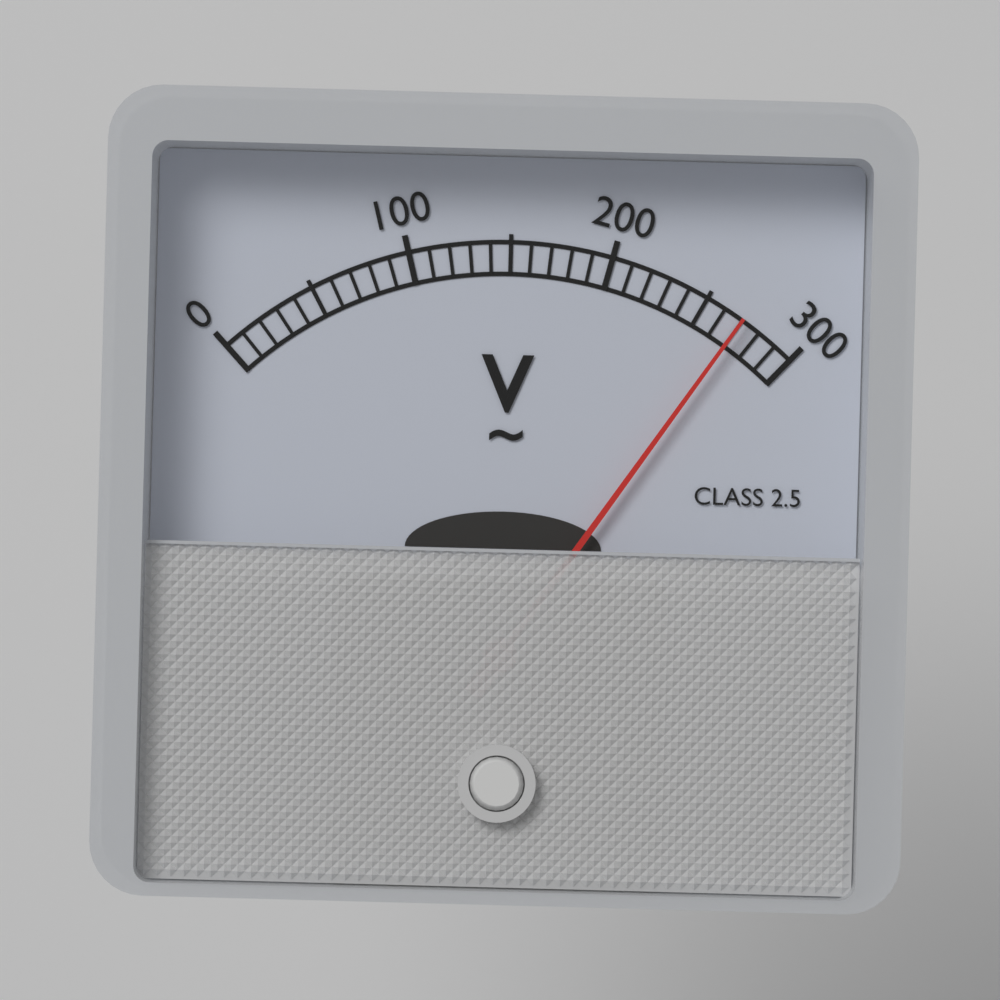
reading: 270 V
